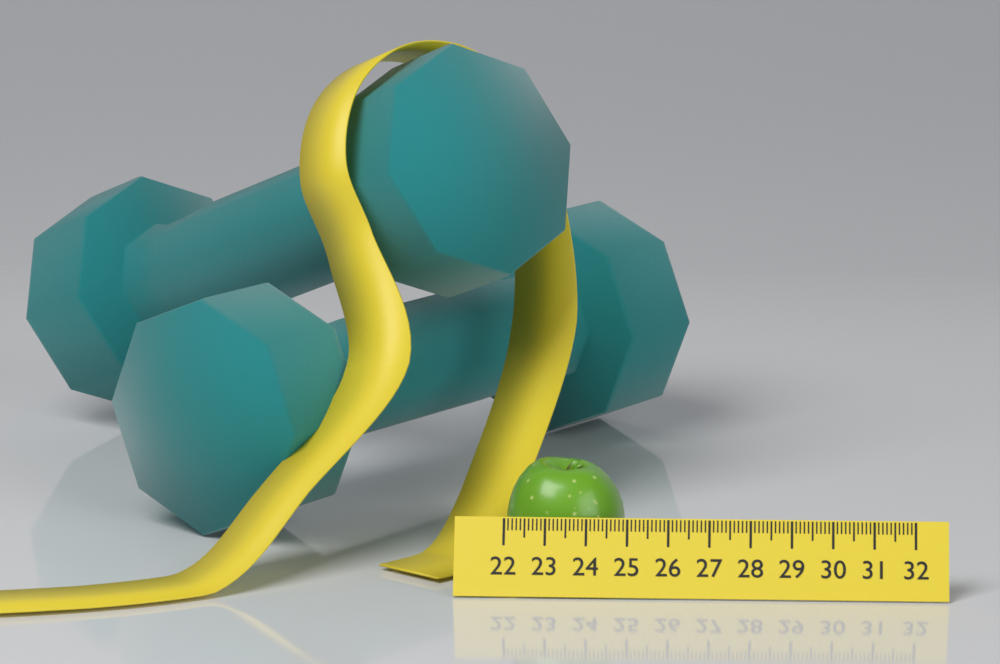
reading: 24.9 (no unit)
